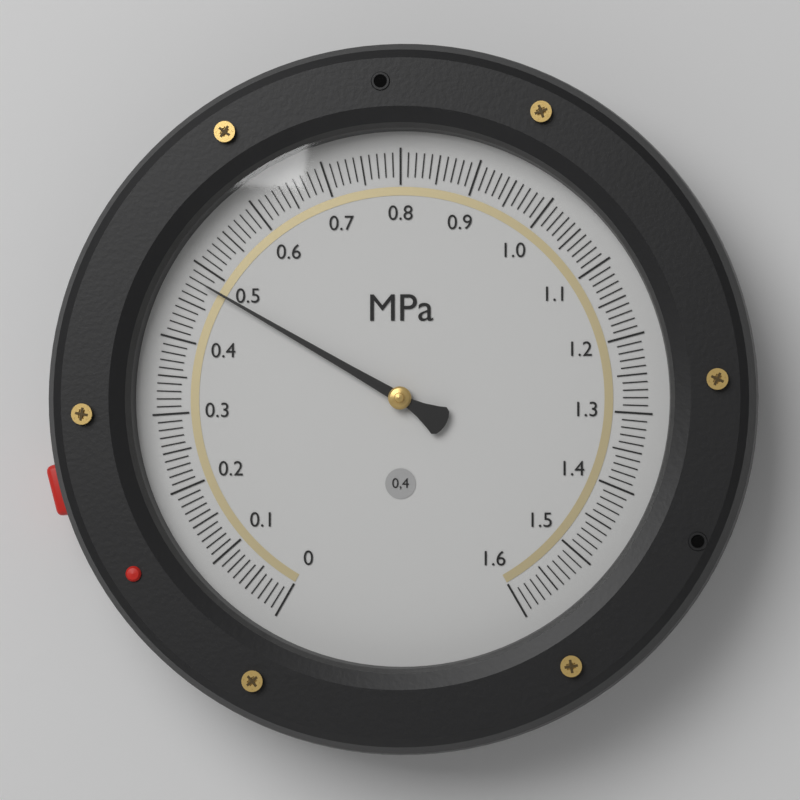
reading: 0.48 MPa
